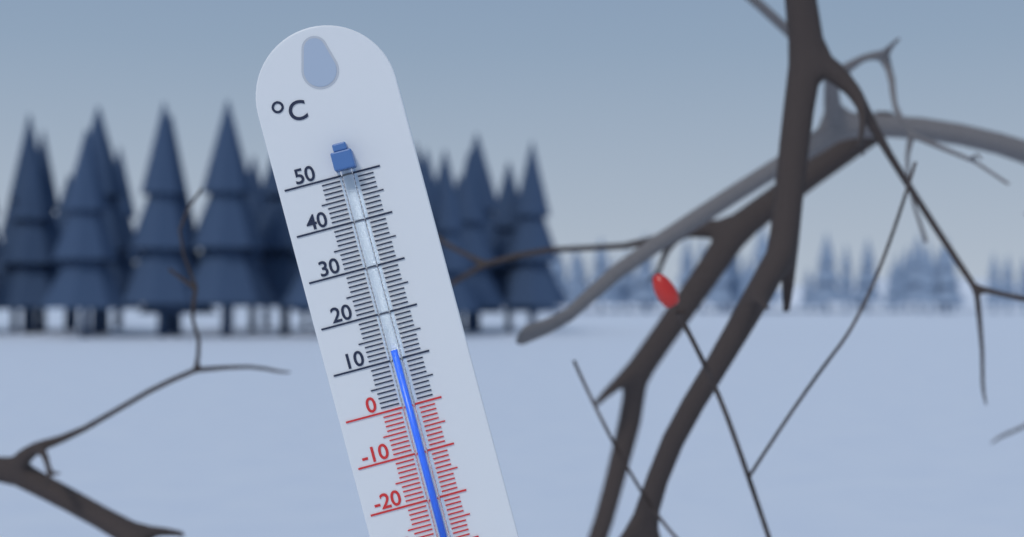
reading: 12 °C
